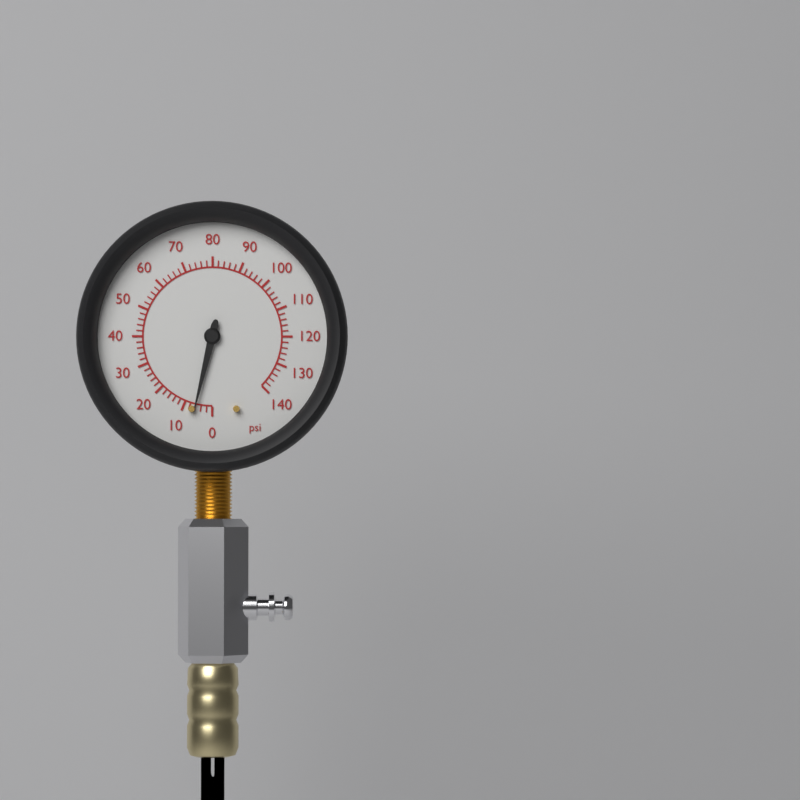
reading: 6 psi
